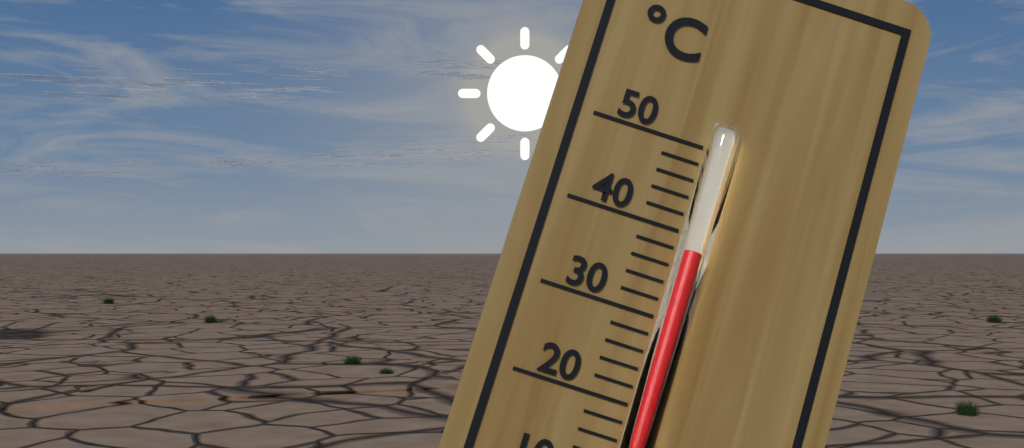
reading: 38 °C
